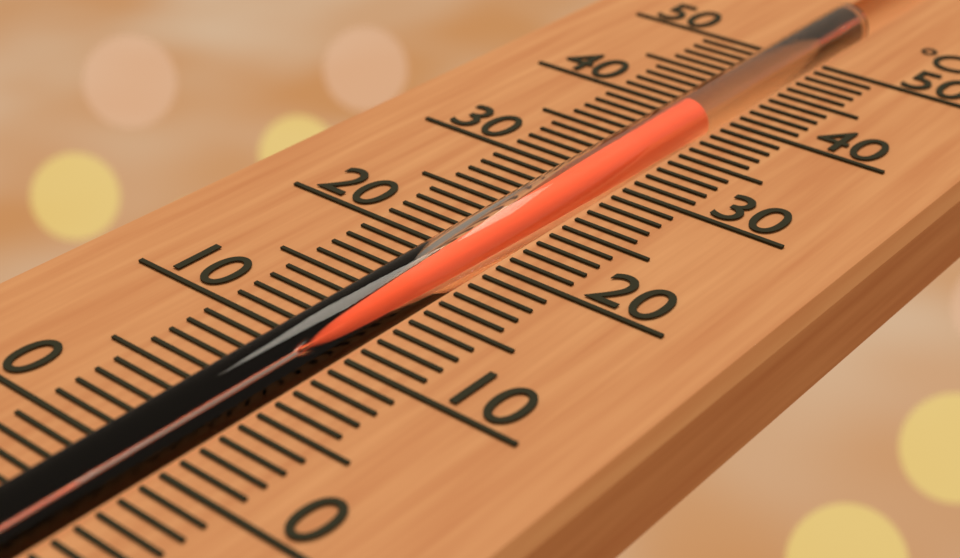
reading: 39 °C
